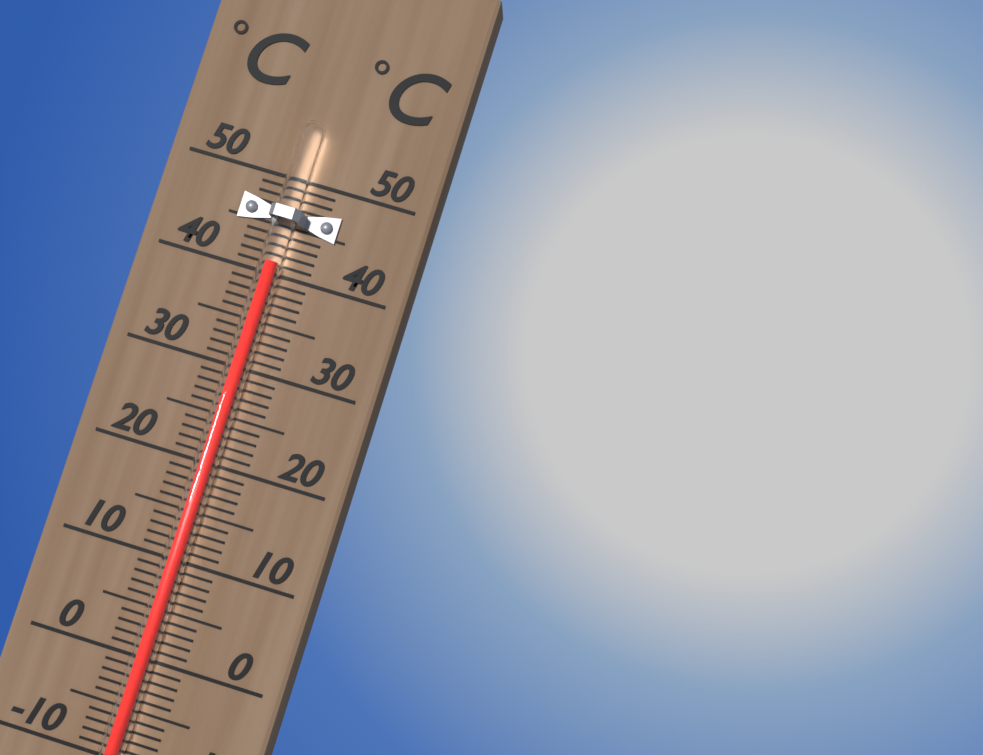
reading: 41 °C
